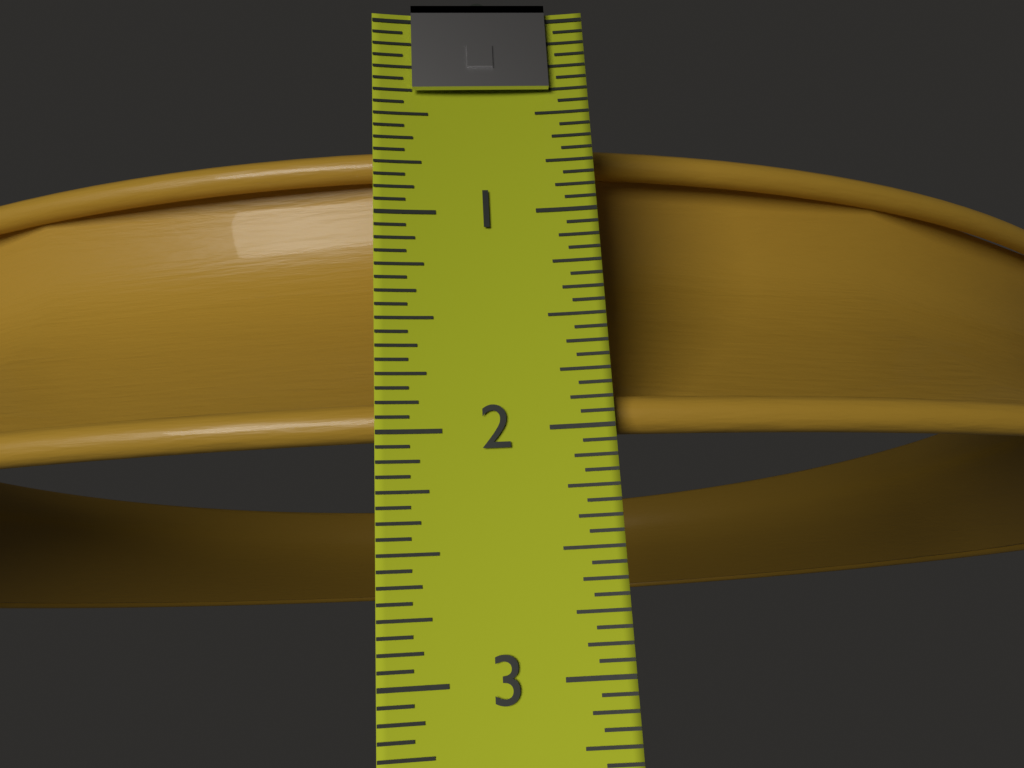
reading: 2.0000 in
